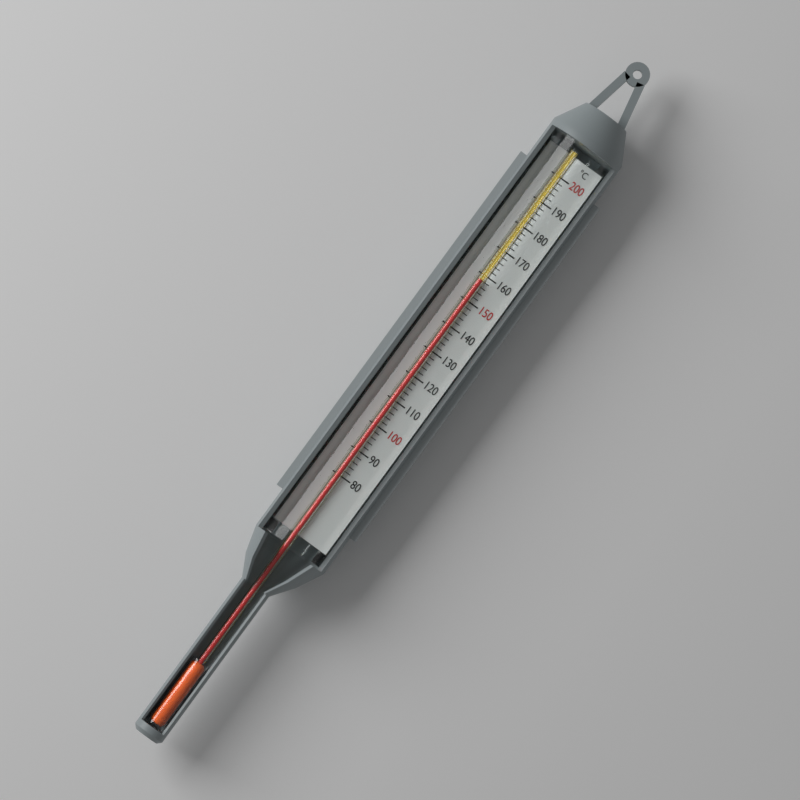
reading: 158 °C
